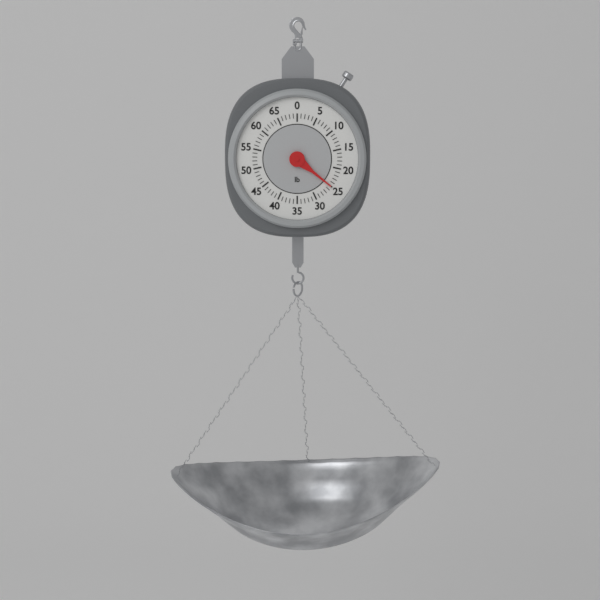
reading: 25 lb
